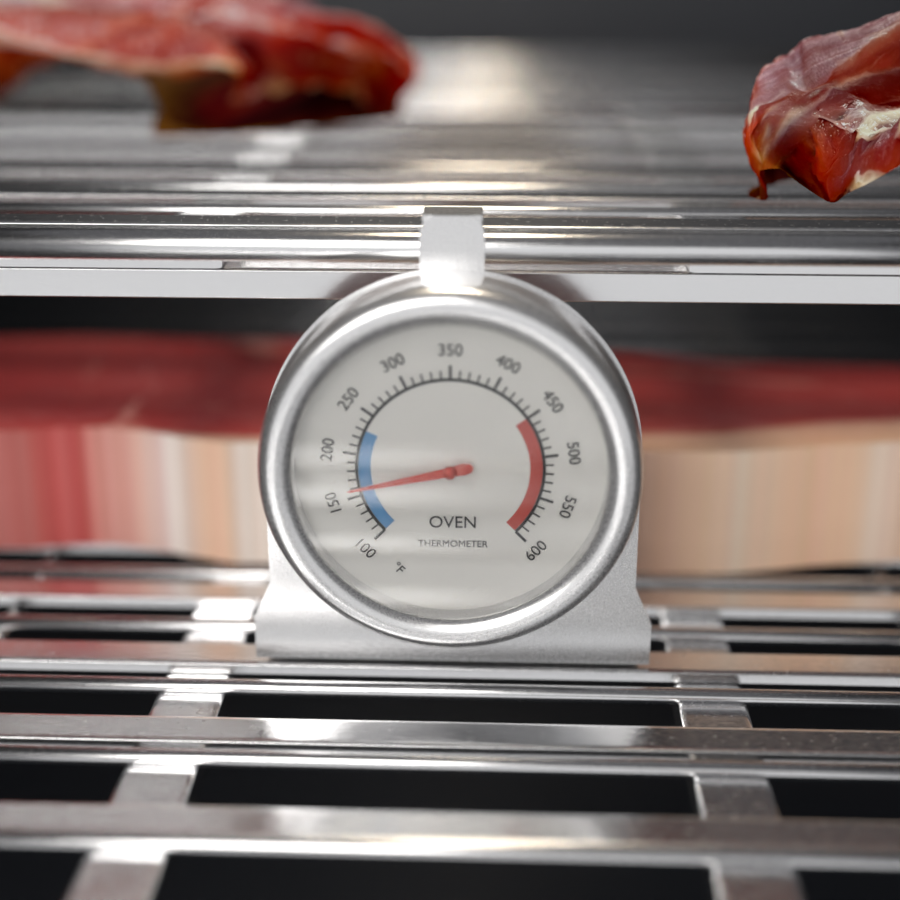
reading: 160 °F
